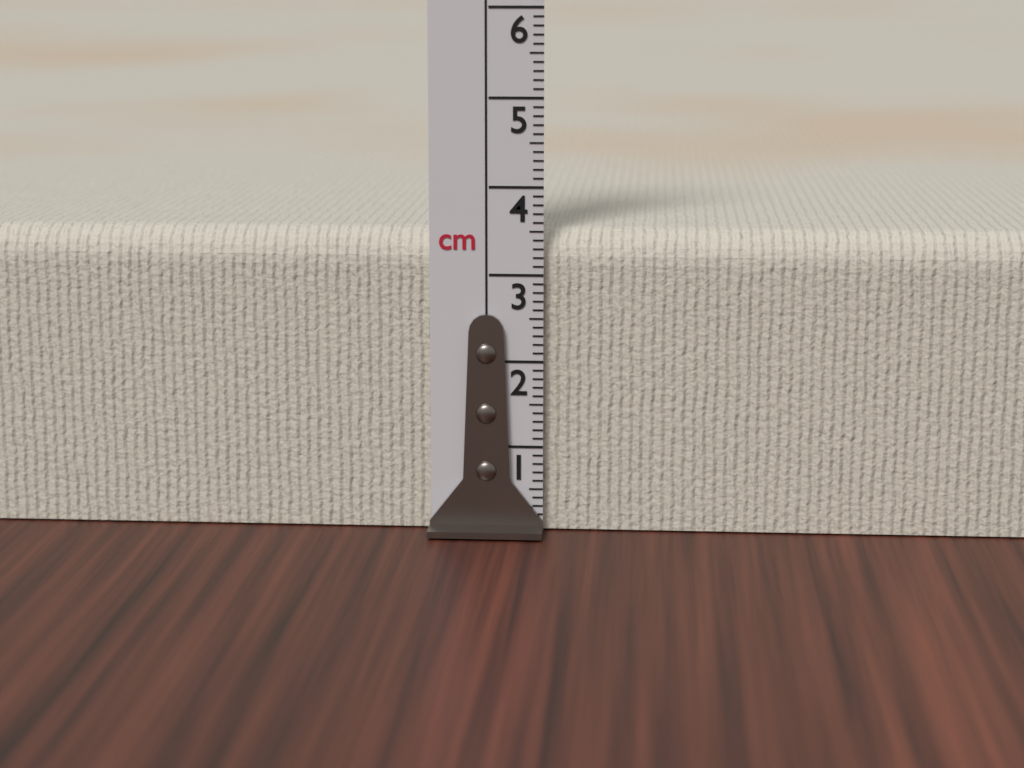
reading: 3.5 cm
